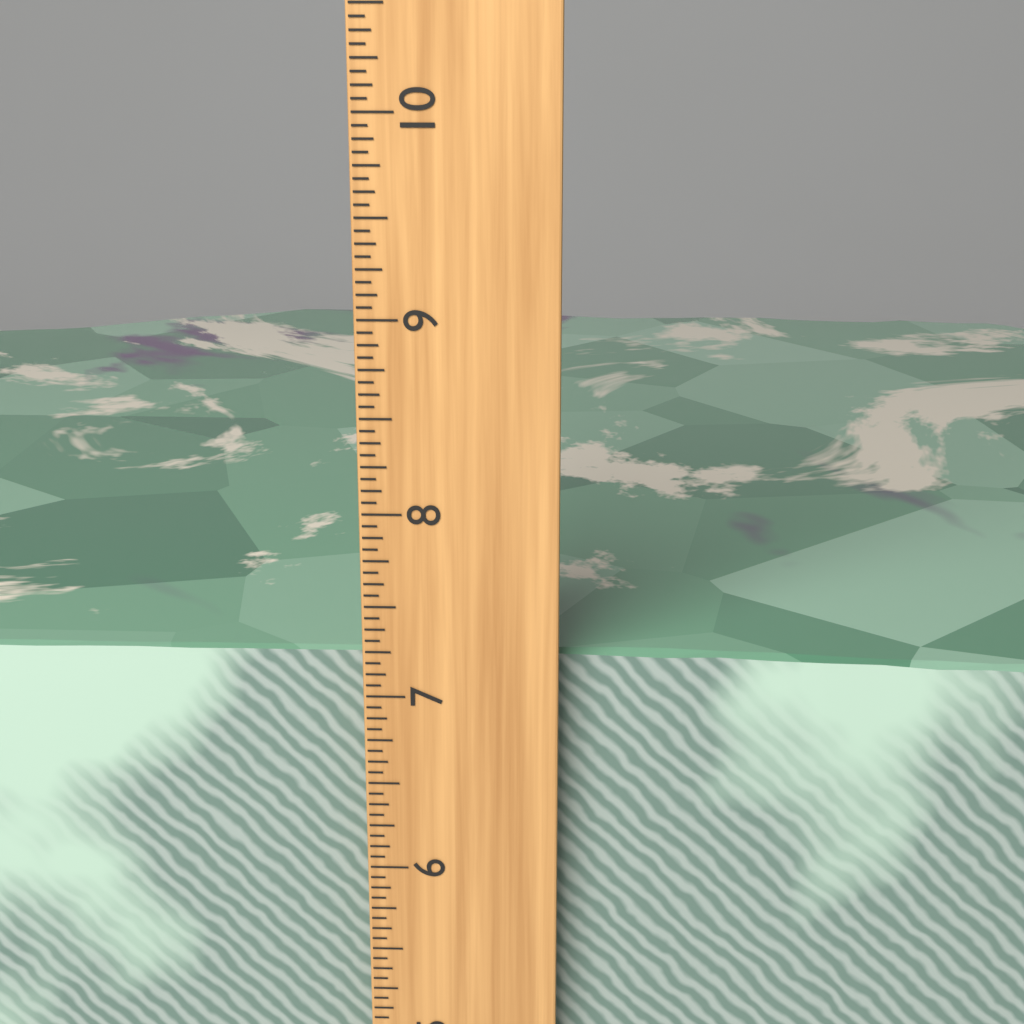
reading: 7.1875 inch
